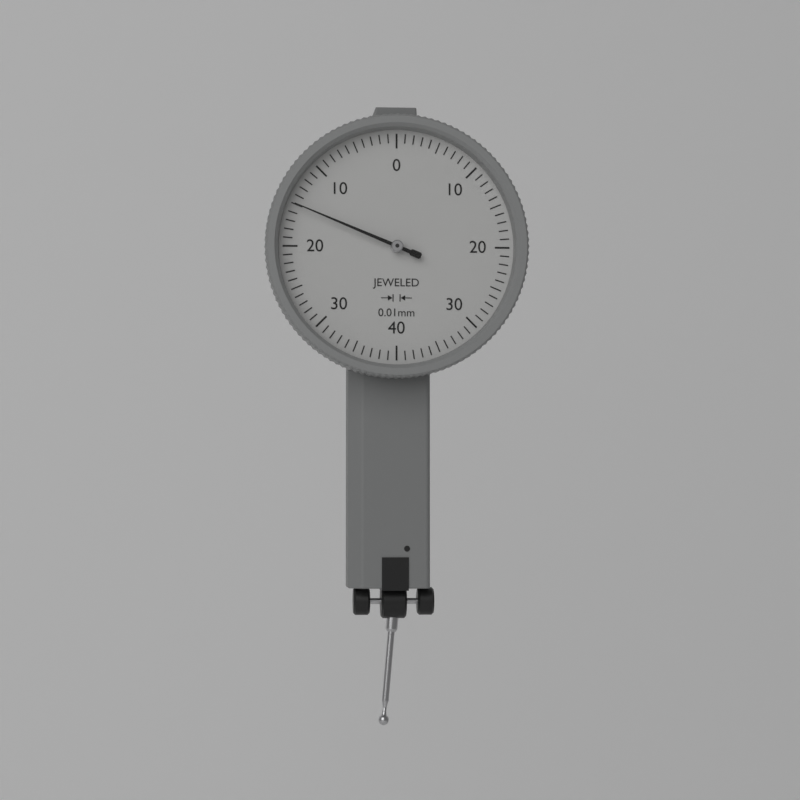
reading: 0.15 mm
